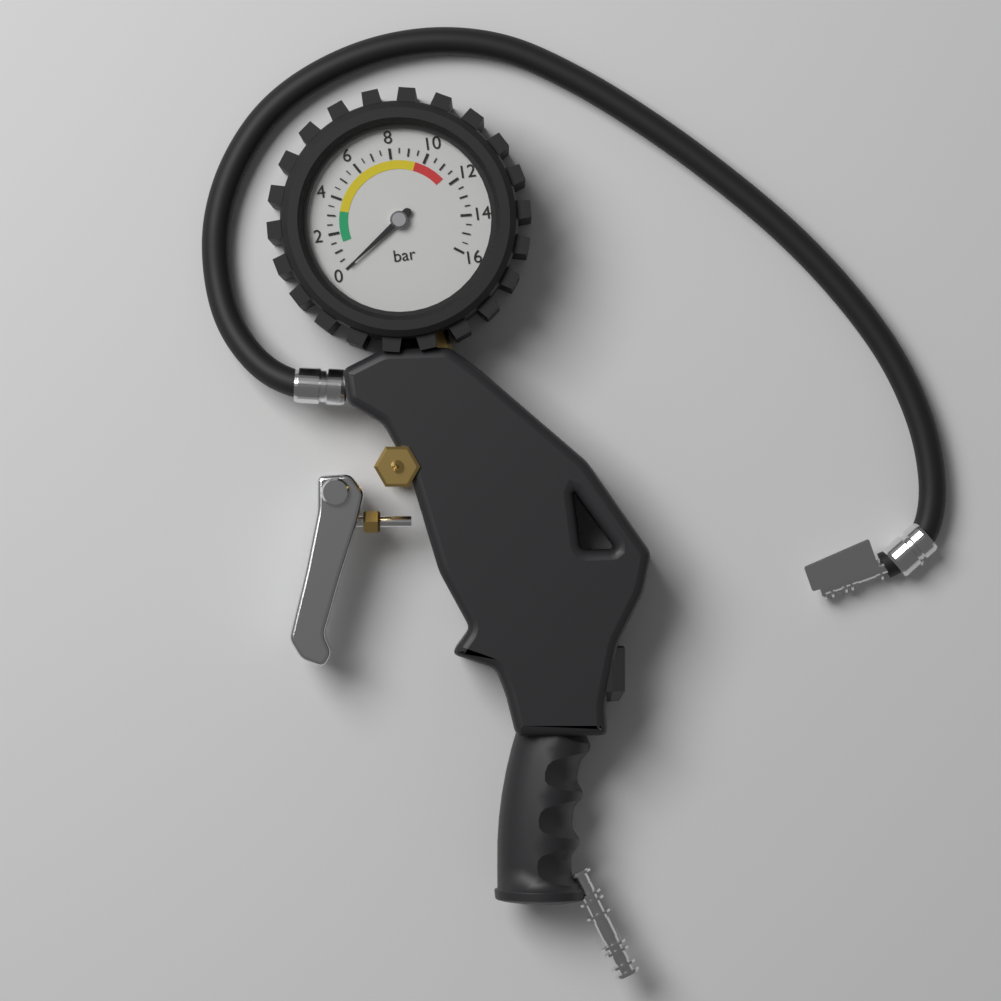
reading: 0.0 bar
